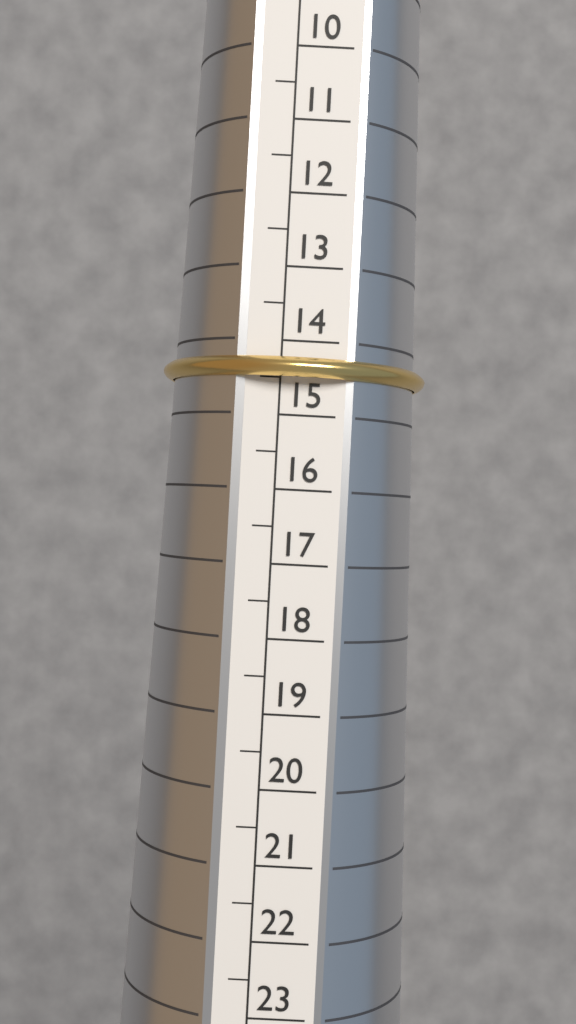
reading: 14.5 (no unit)
